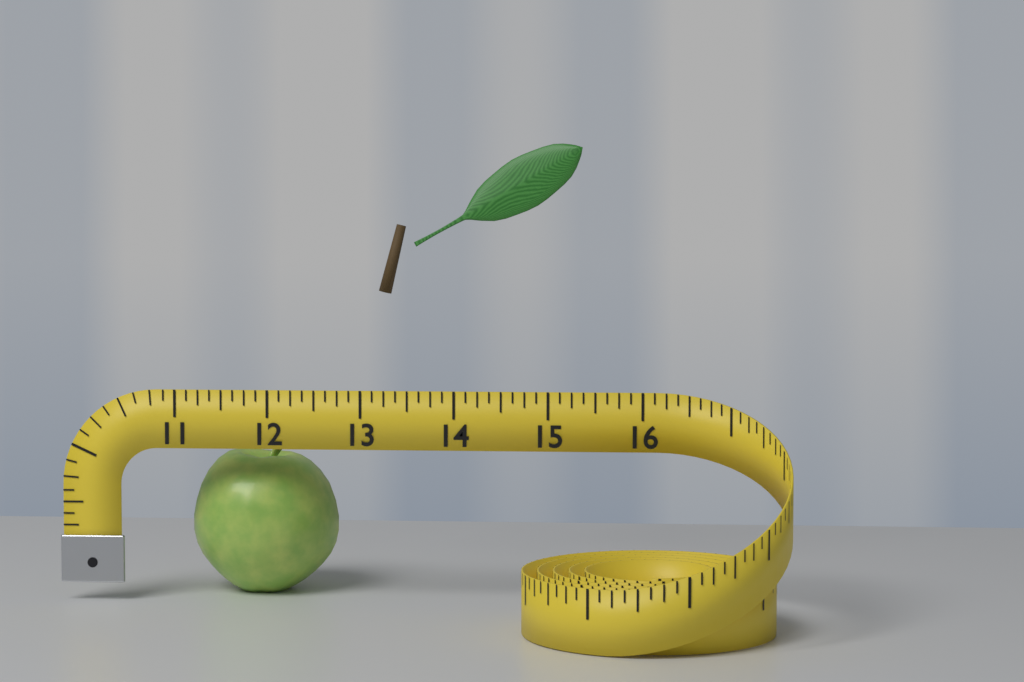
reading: 12.625 (no unit)
